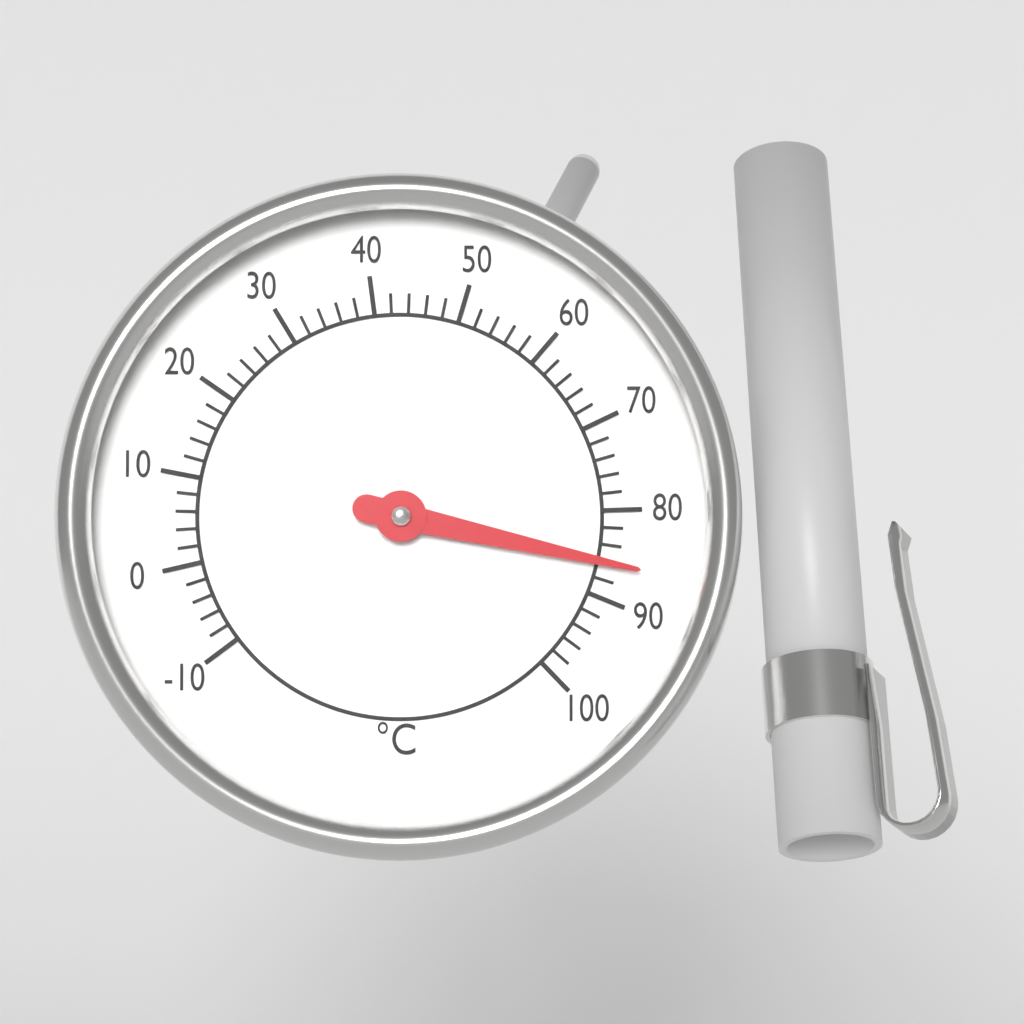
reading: 86 °C
